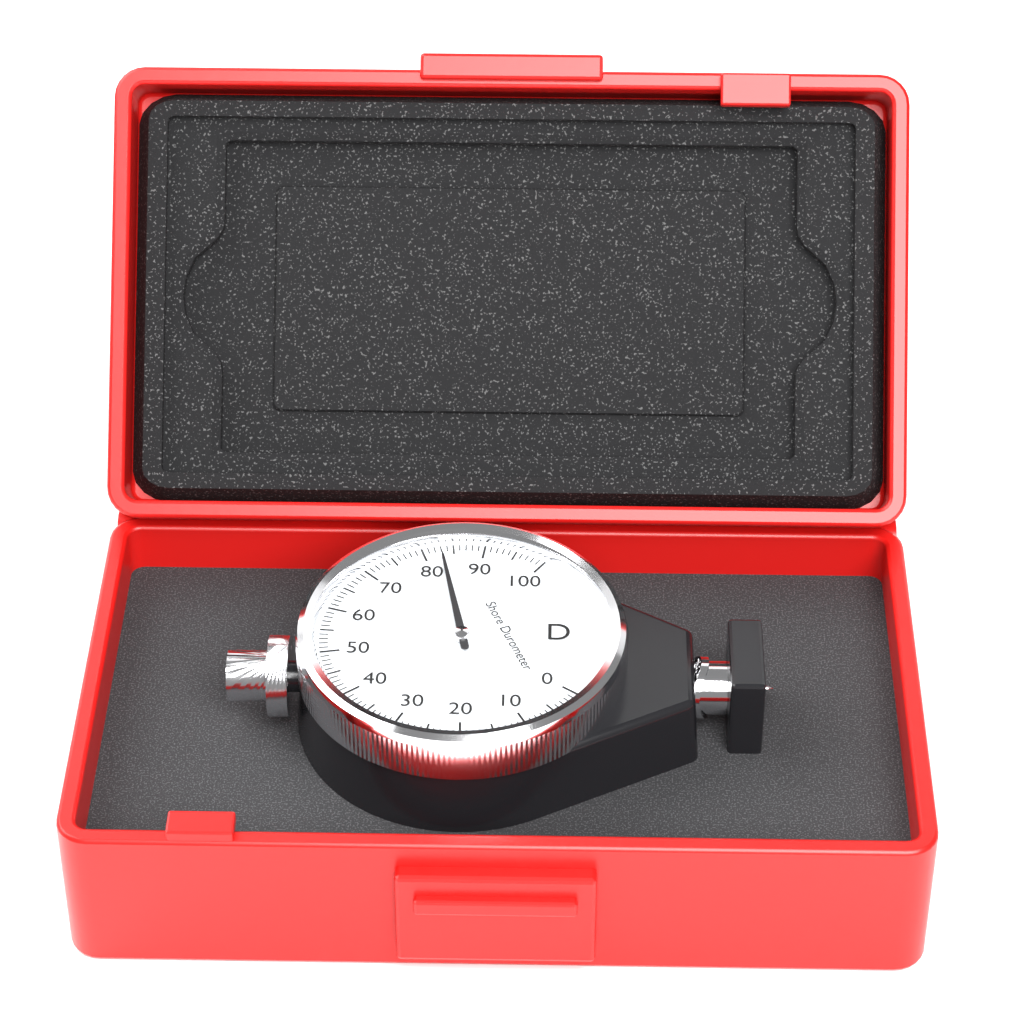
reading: 83 Shore D
